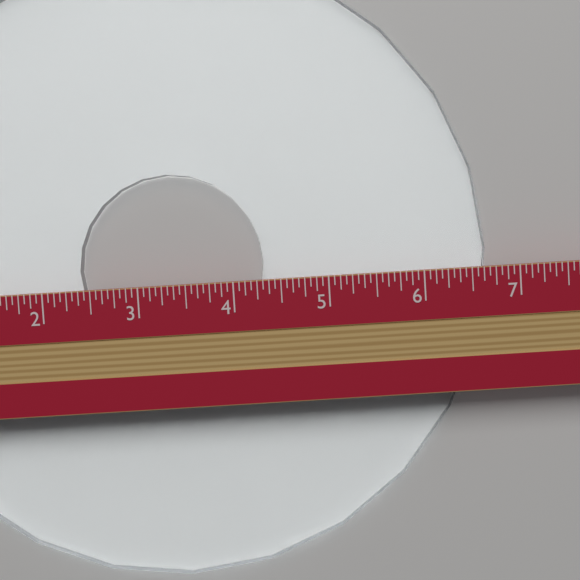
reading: 6.6875 in
